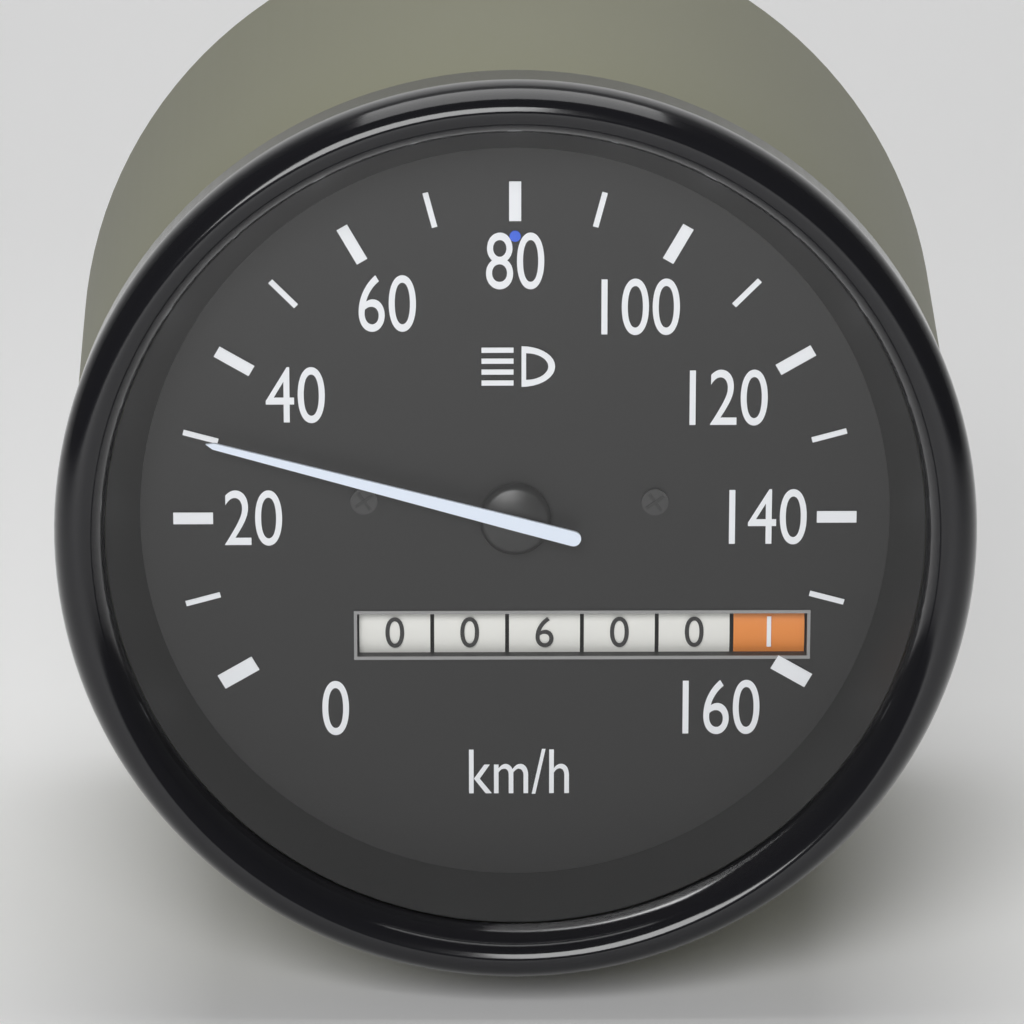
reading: 30 km/h
